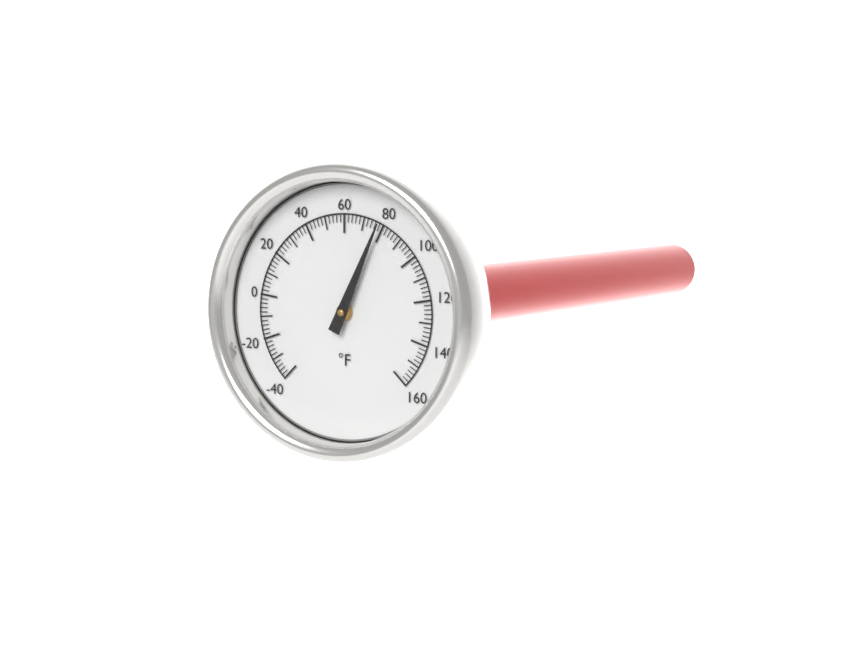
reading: 78 °F
